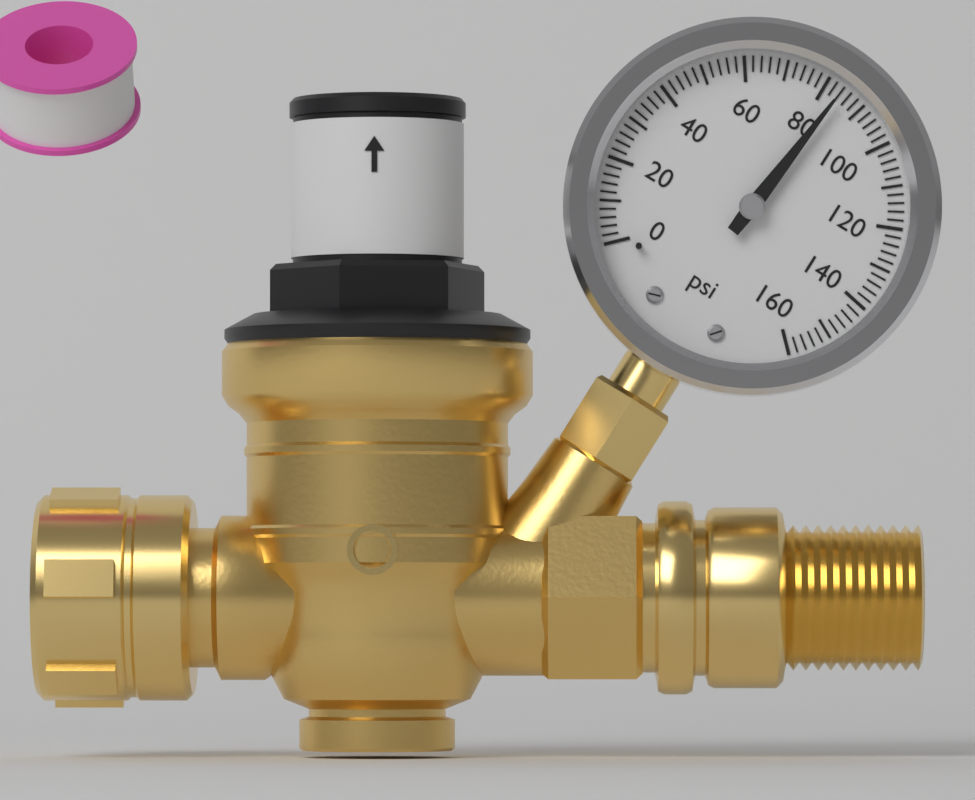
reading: 84 psi
